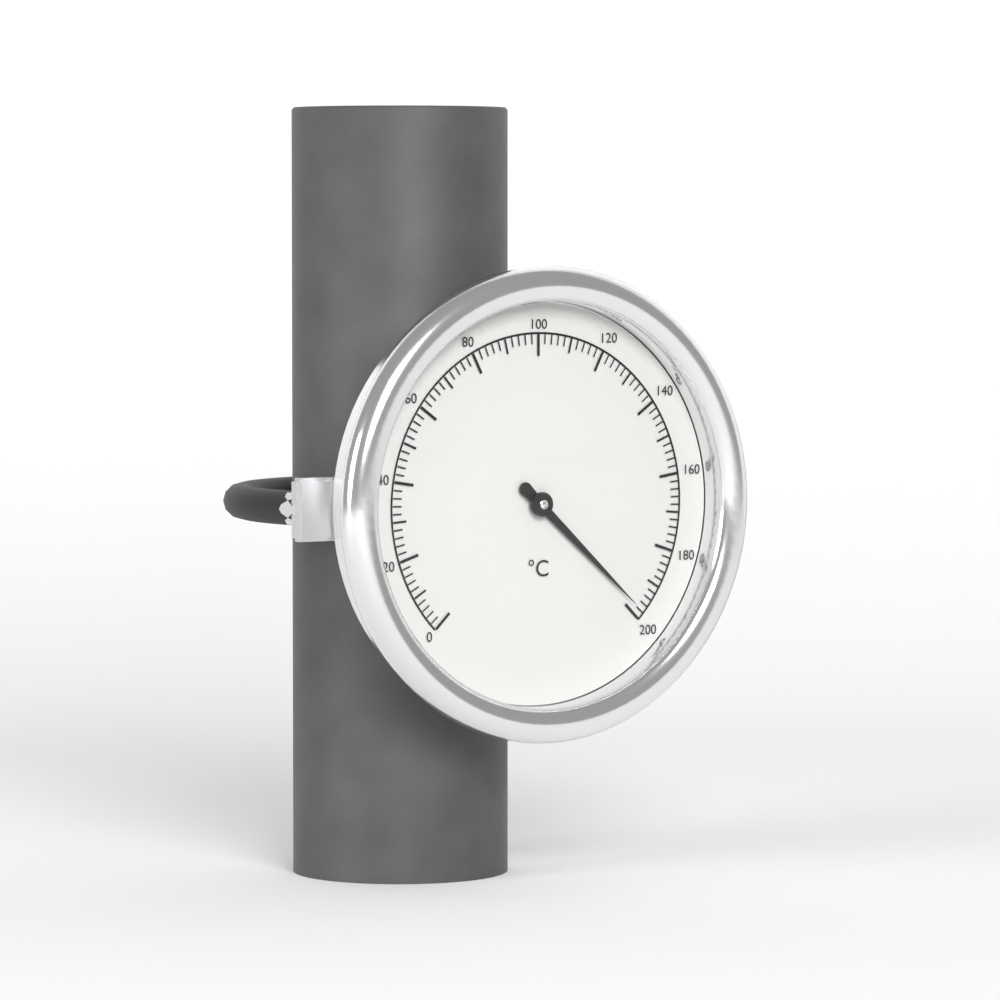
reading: 198 °C
